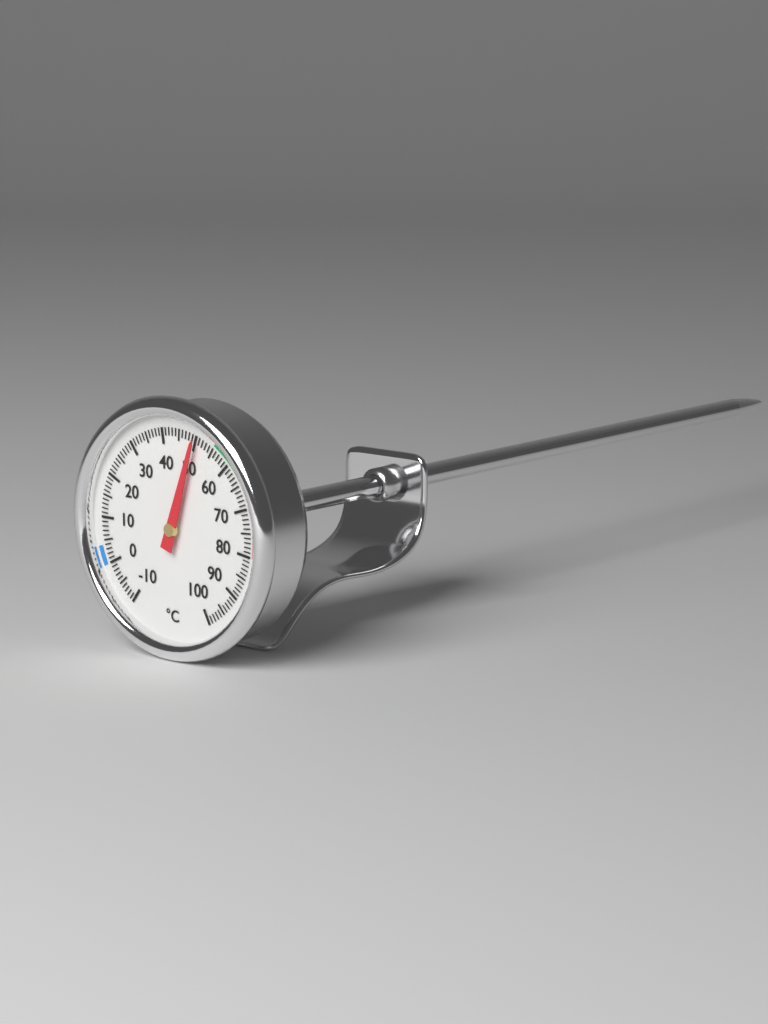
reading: 50 °C
